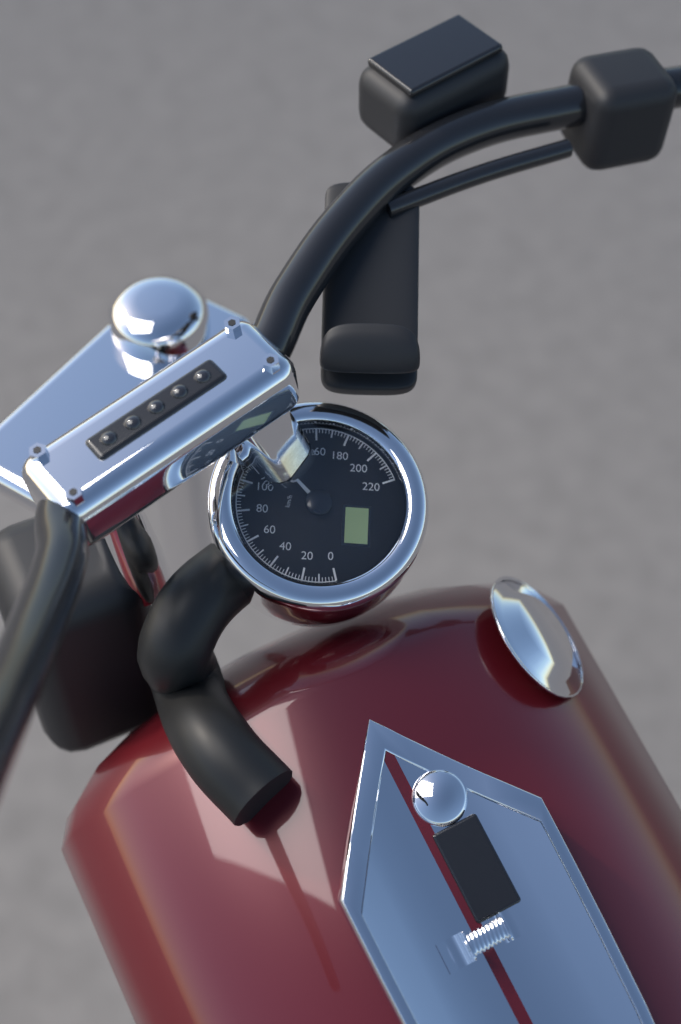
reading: 126 km/h
